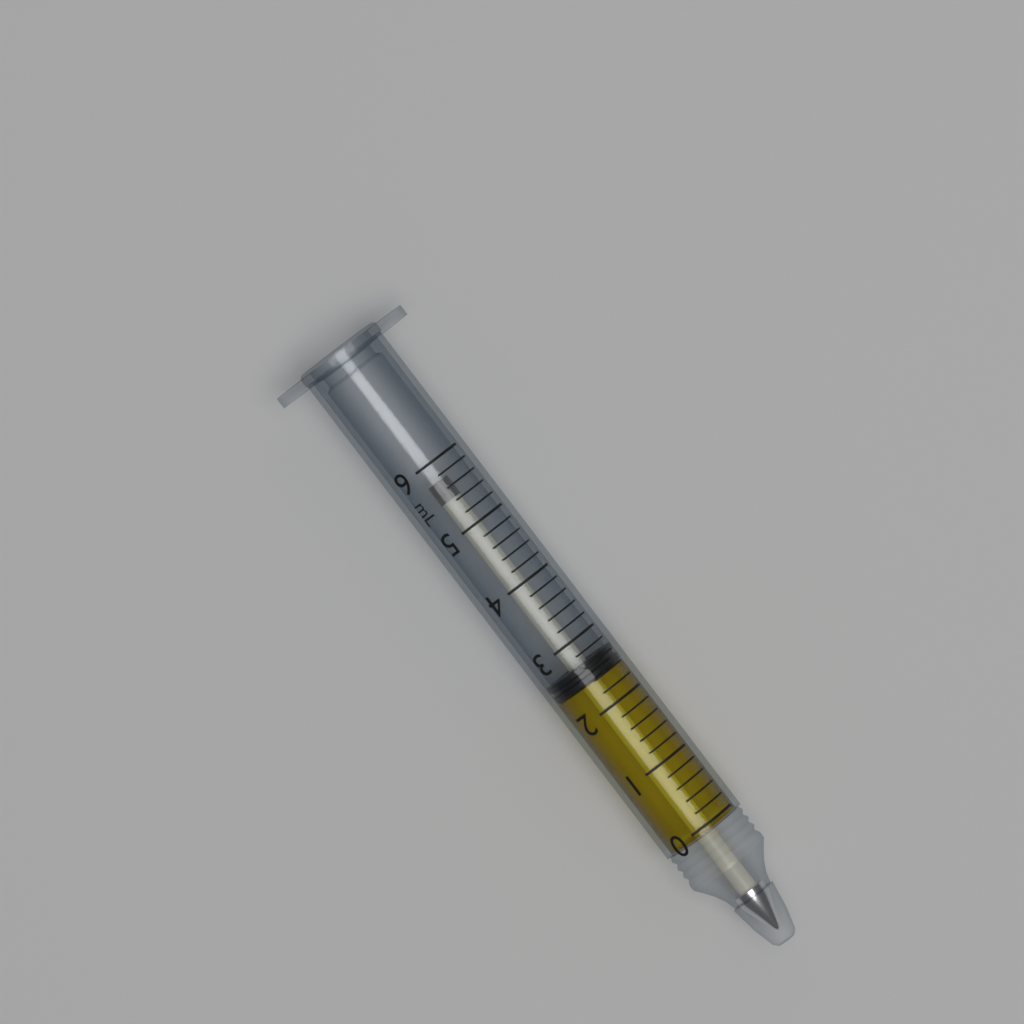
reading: 2.4 mL
